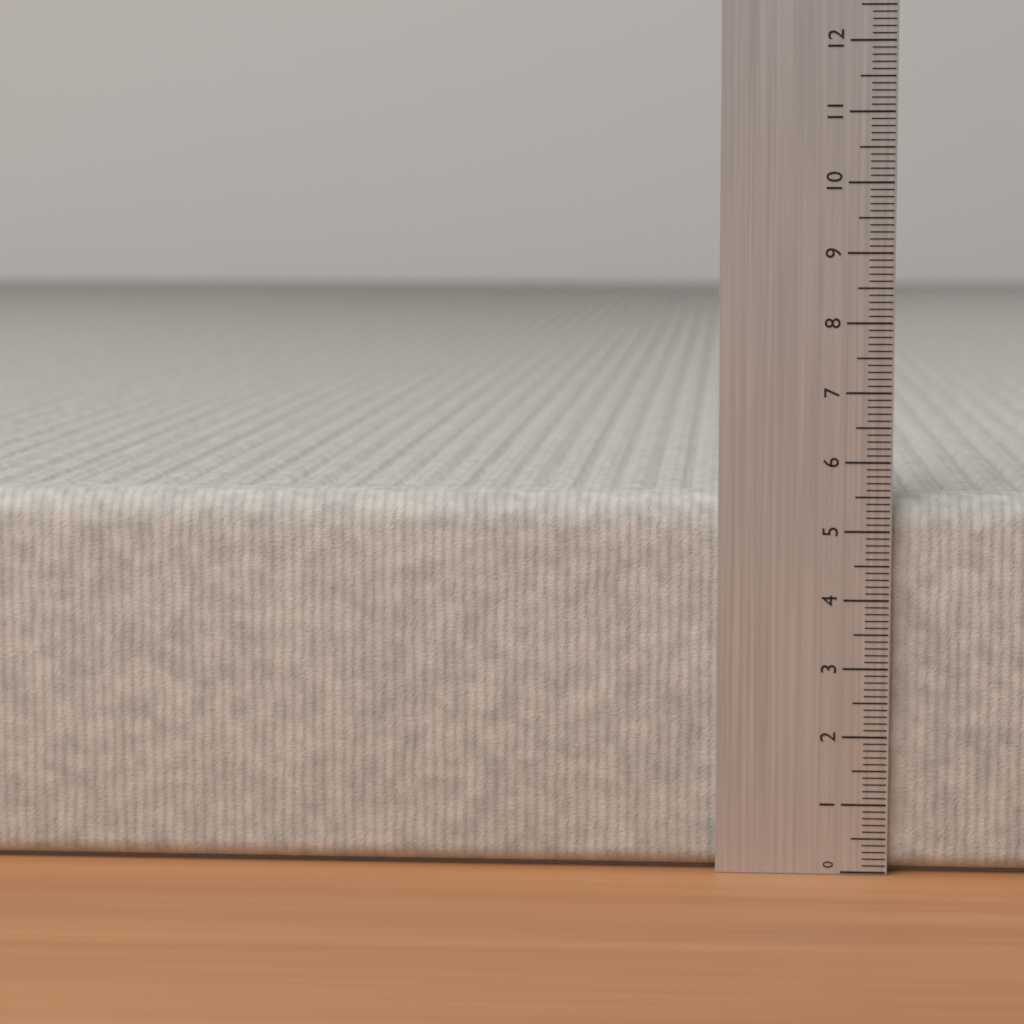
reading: 5.5 (no unit)
